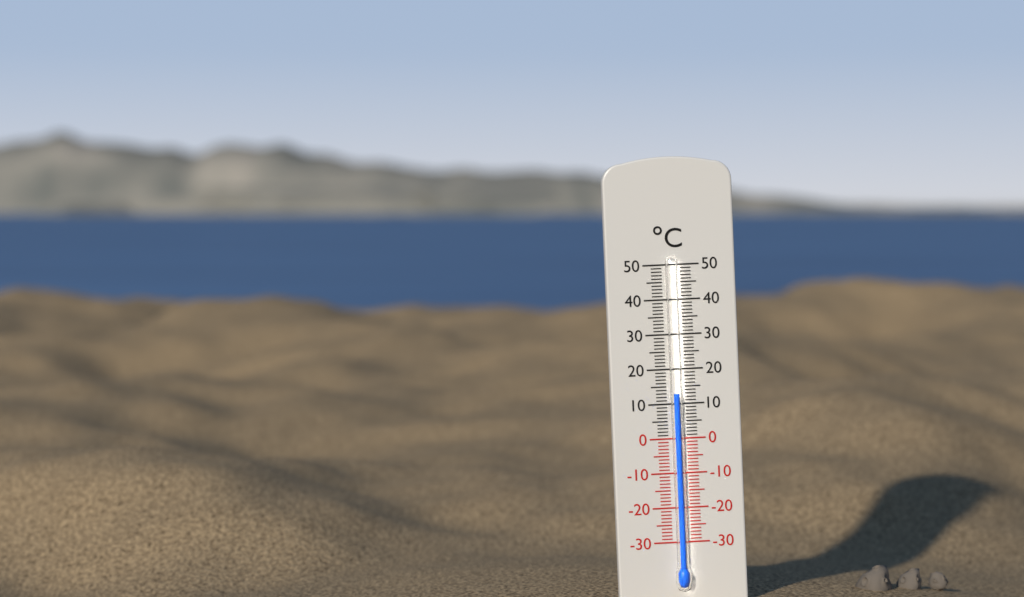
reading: 13 °C
